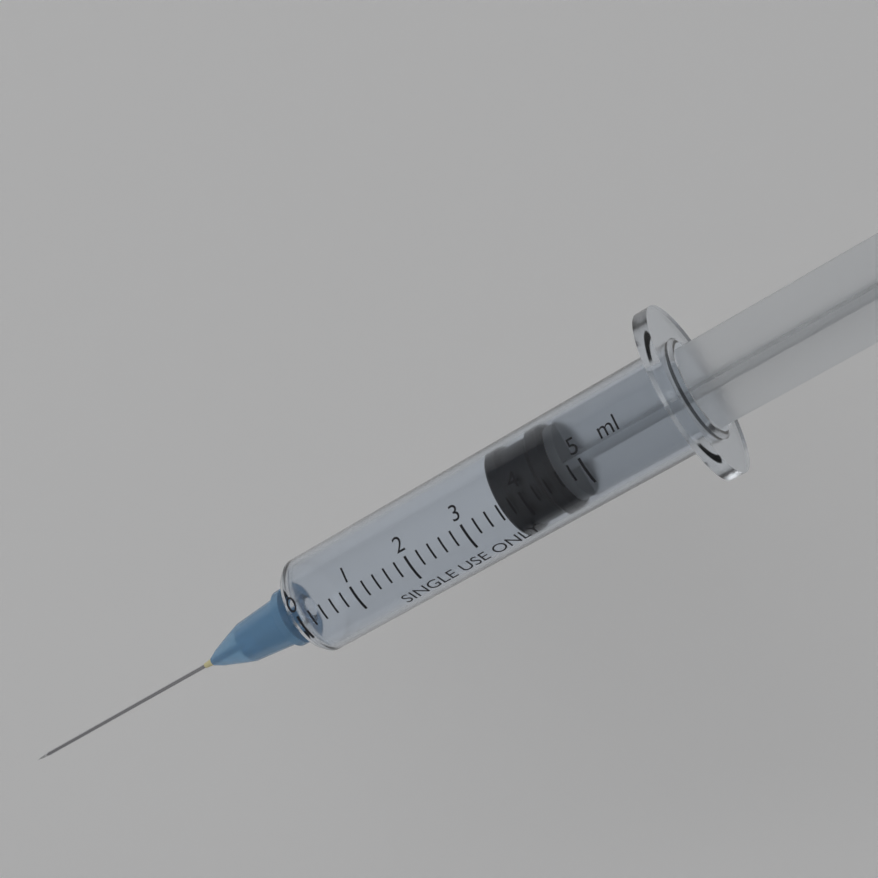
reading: 3.6 ml
